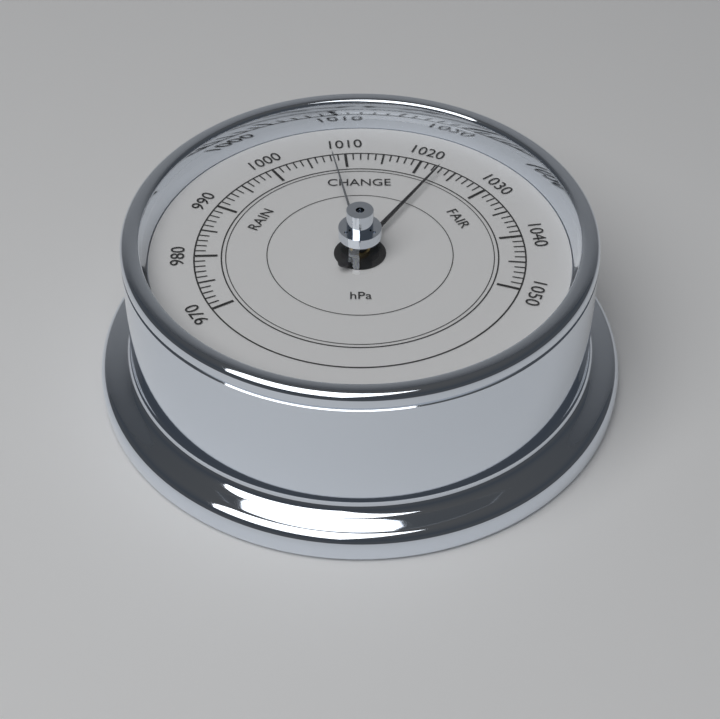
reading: 1023 hPa
